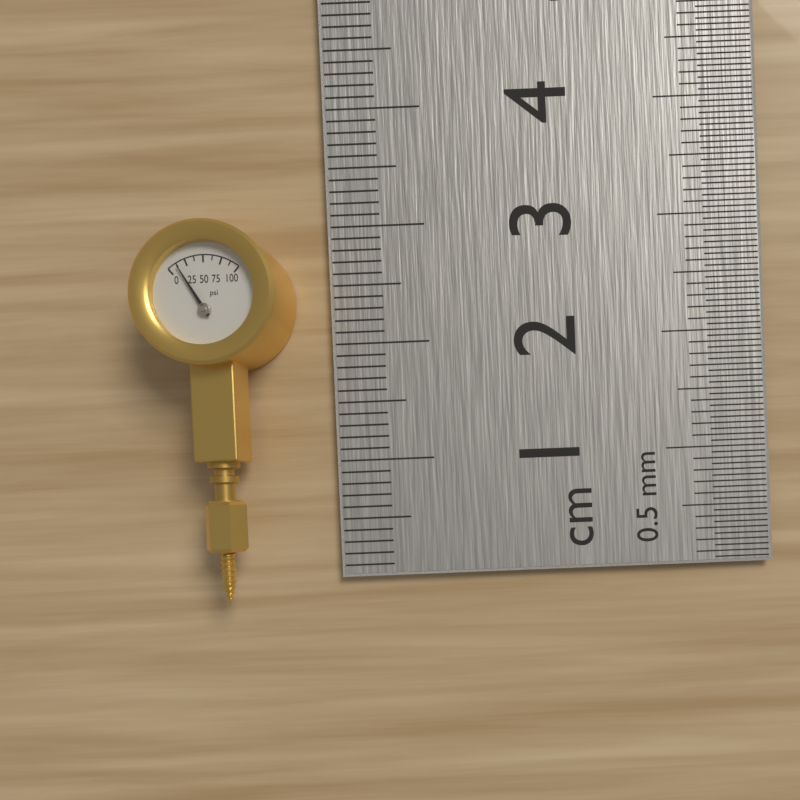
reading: 12.5 psi
